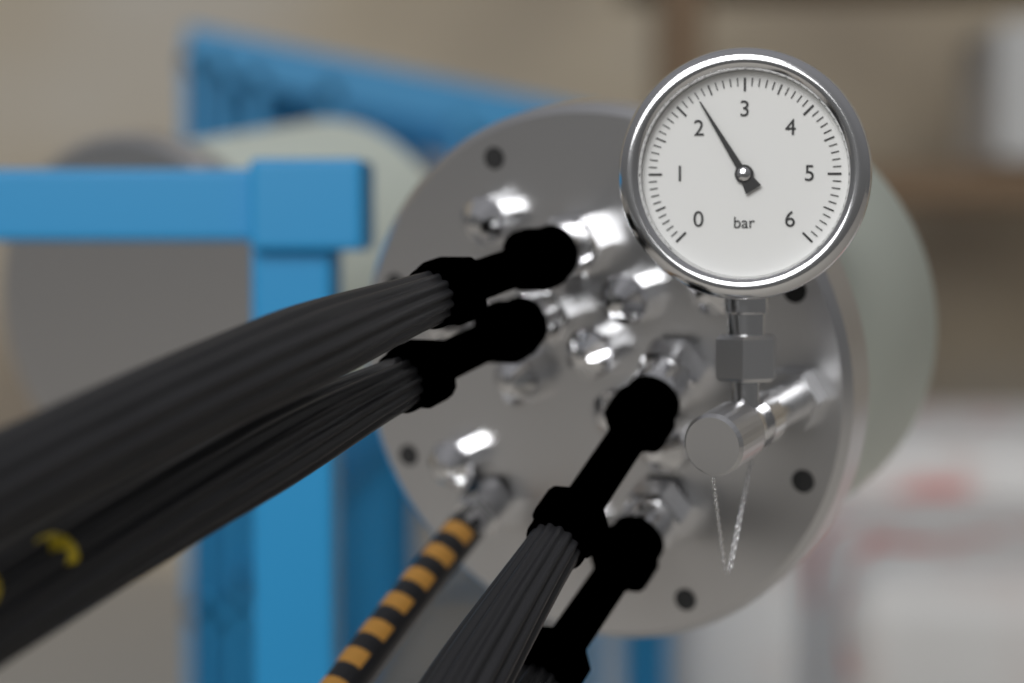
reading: 2.3 bar
